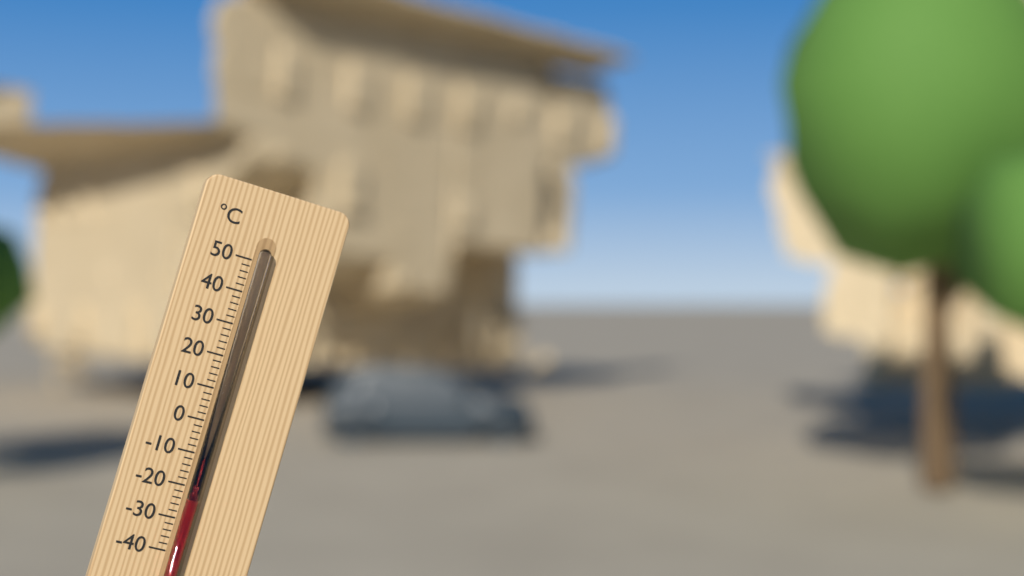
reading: -24 °C
